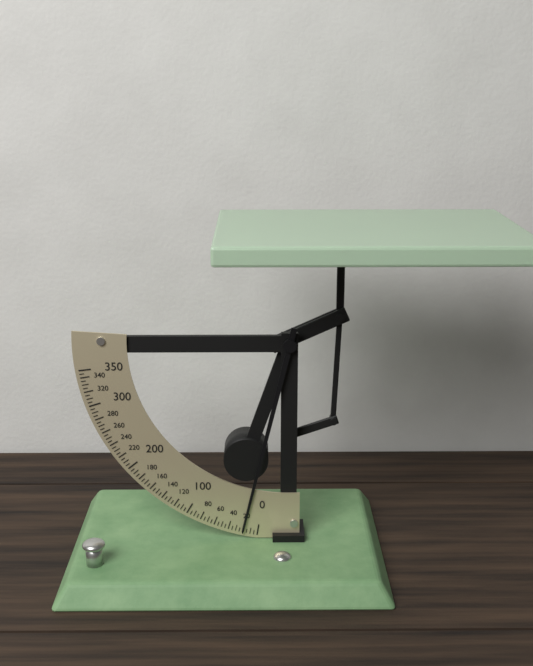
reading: 20 (no unit)
